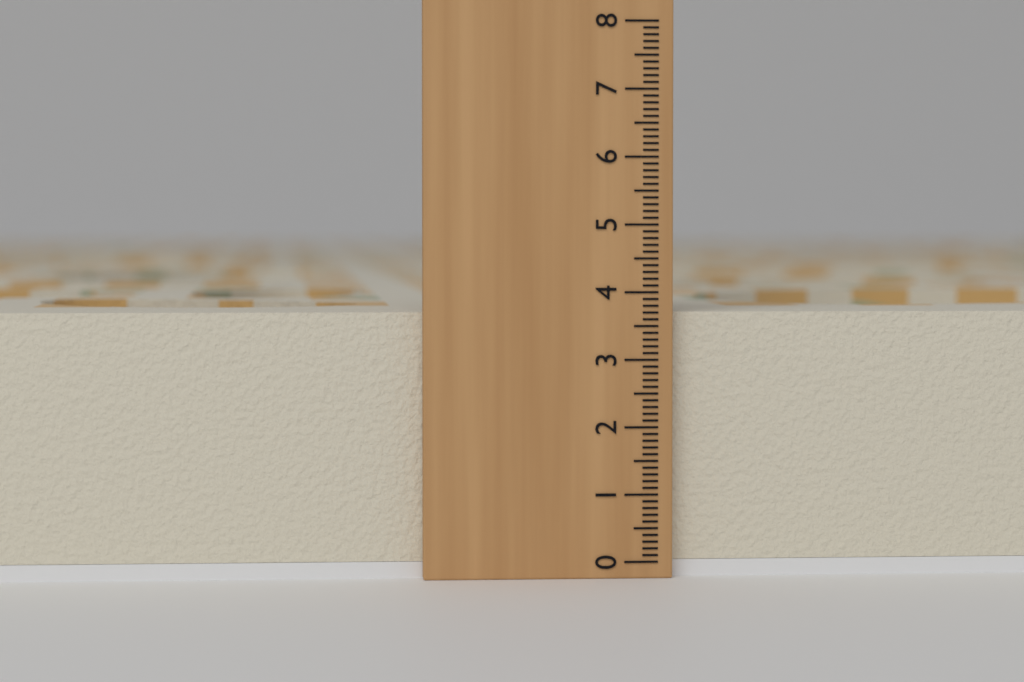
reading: 3.7 (no unit)
